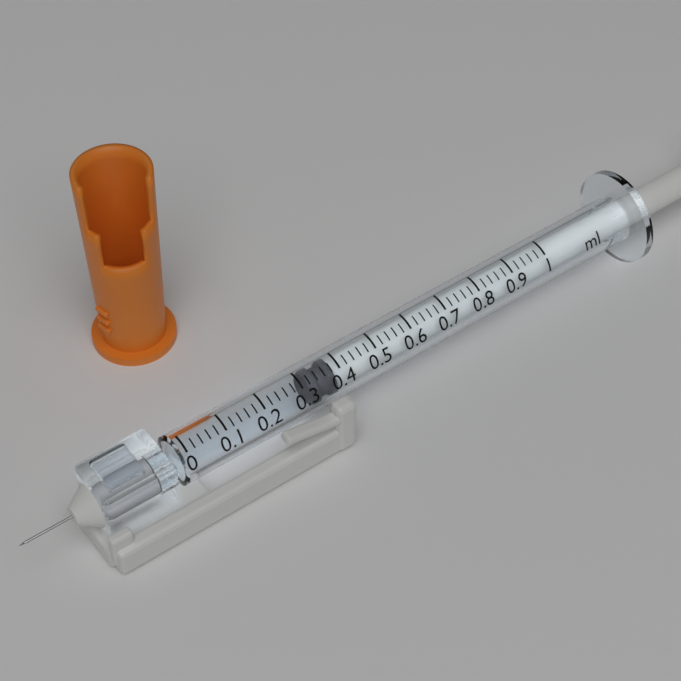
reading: 0.32 ml
